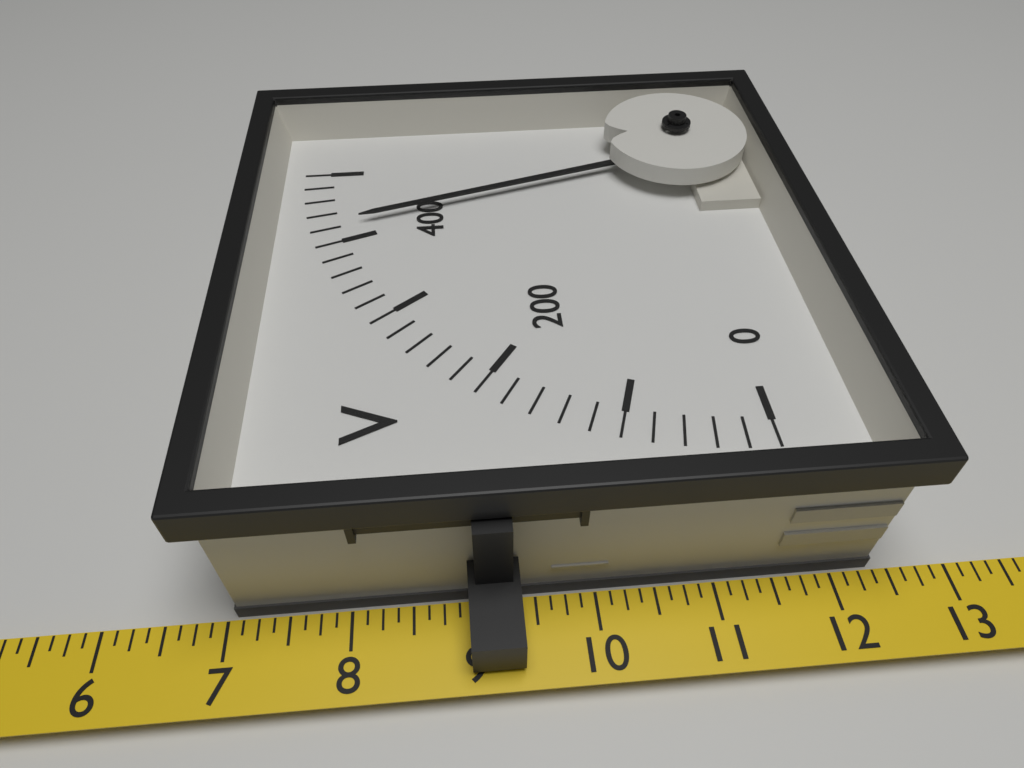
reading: 420 V
